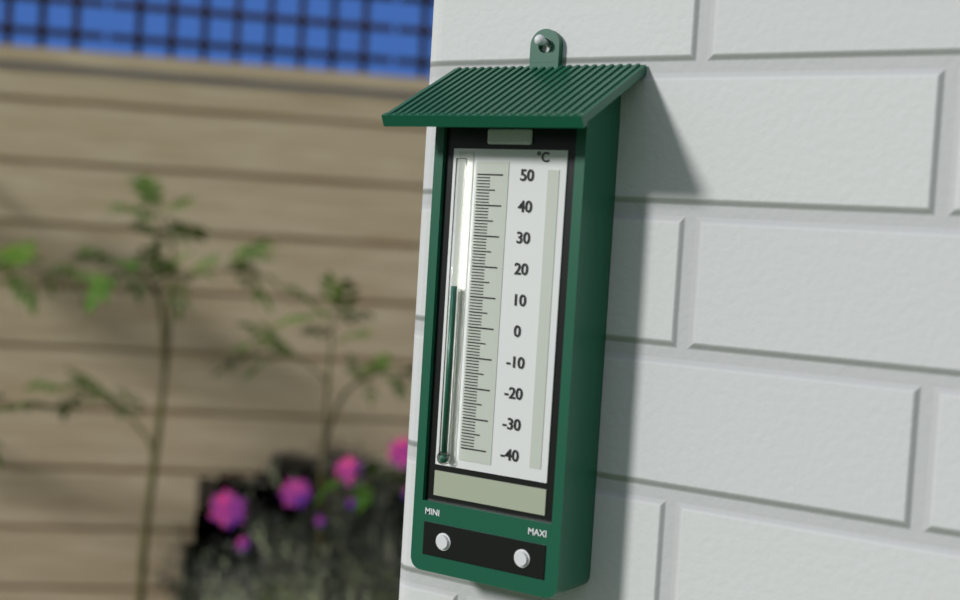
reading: 13 °C
